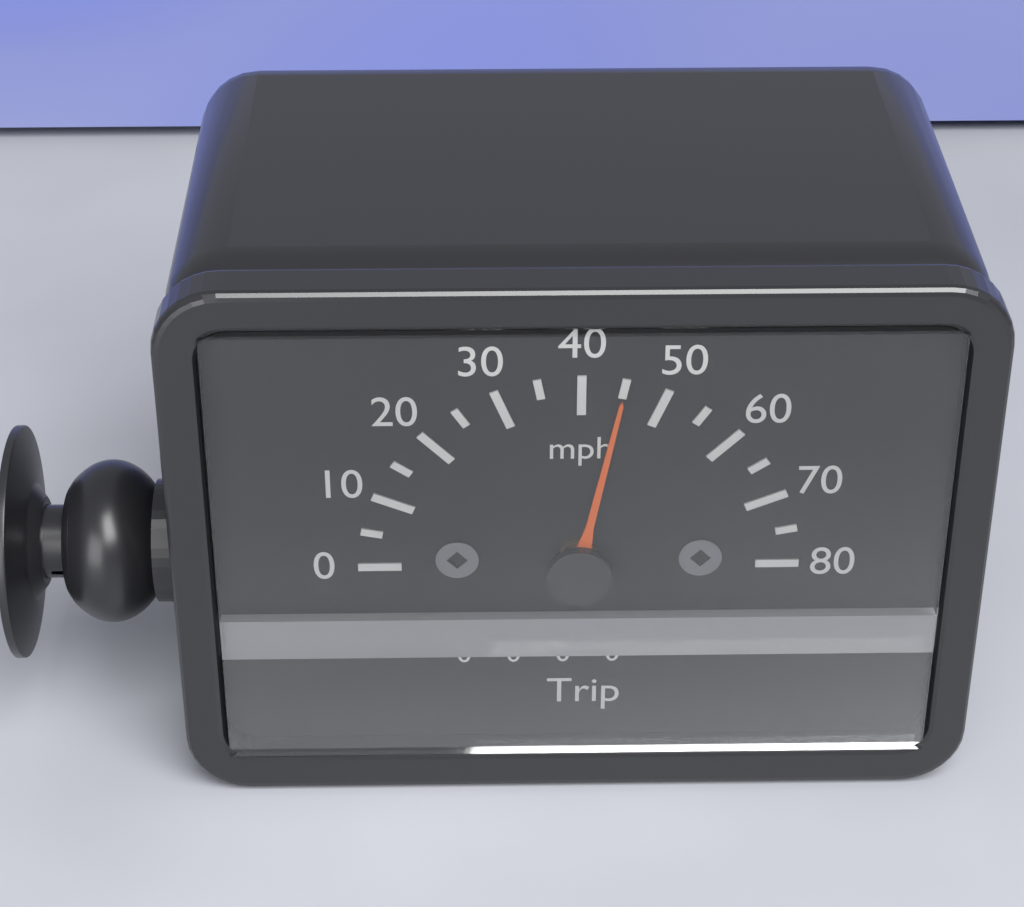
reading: 45 mph
